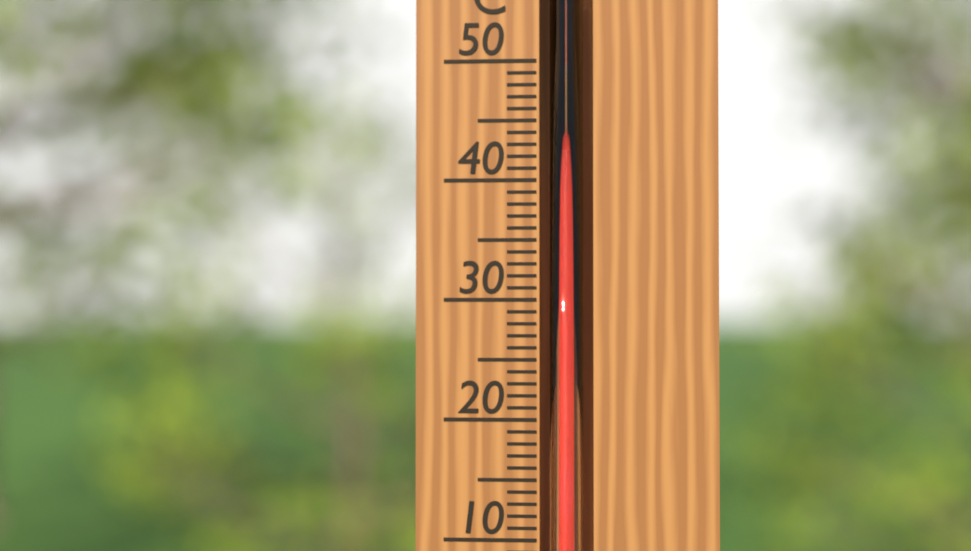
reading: 42 °C
